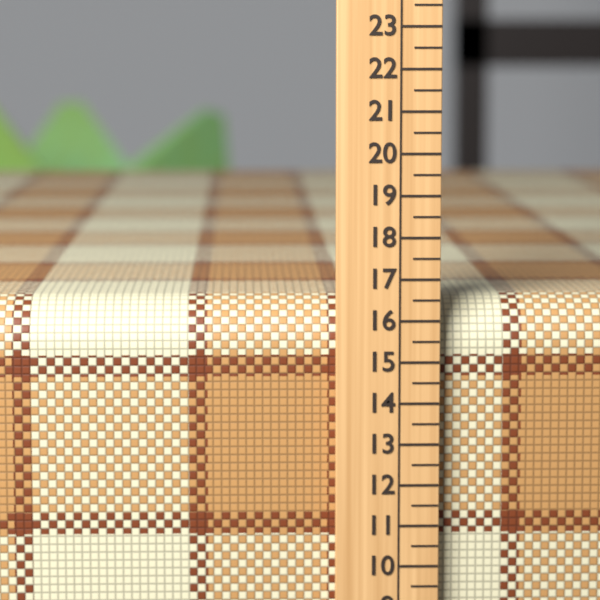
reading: 16.5 (no unit)
